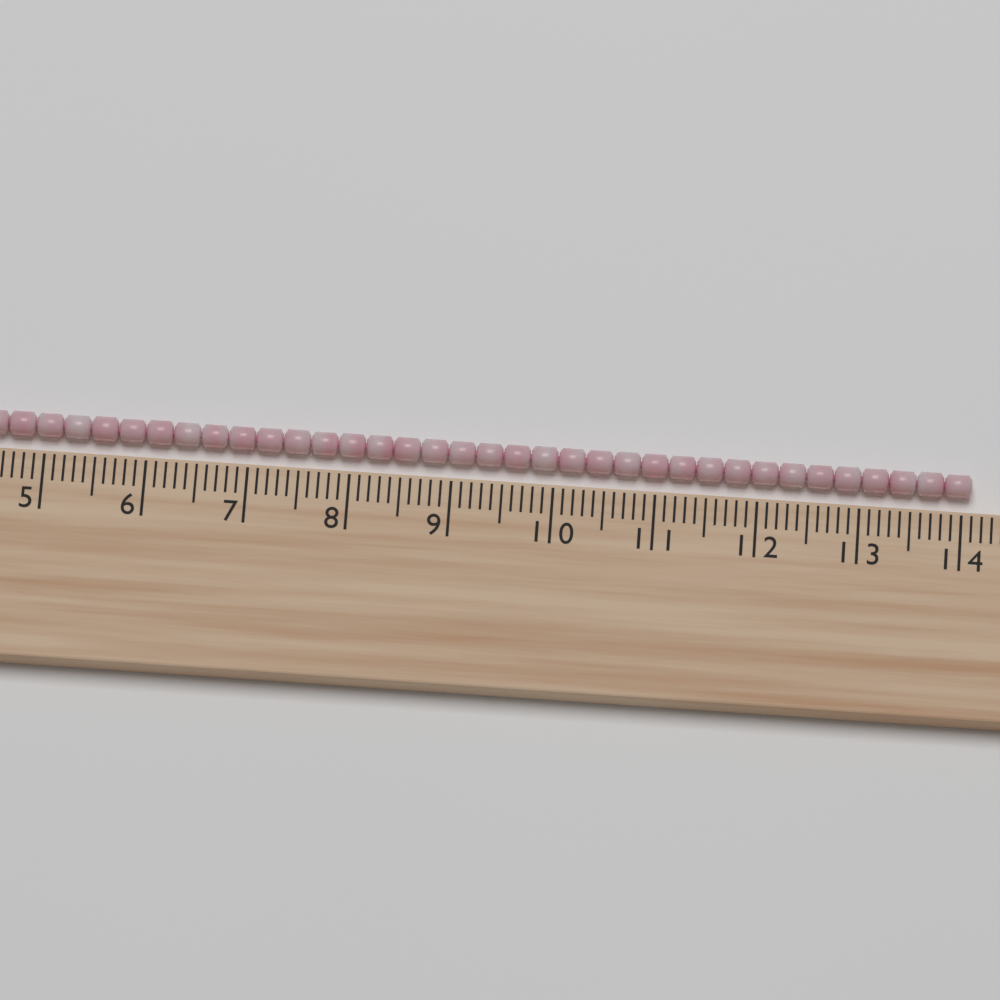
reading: 14.1 cm
